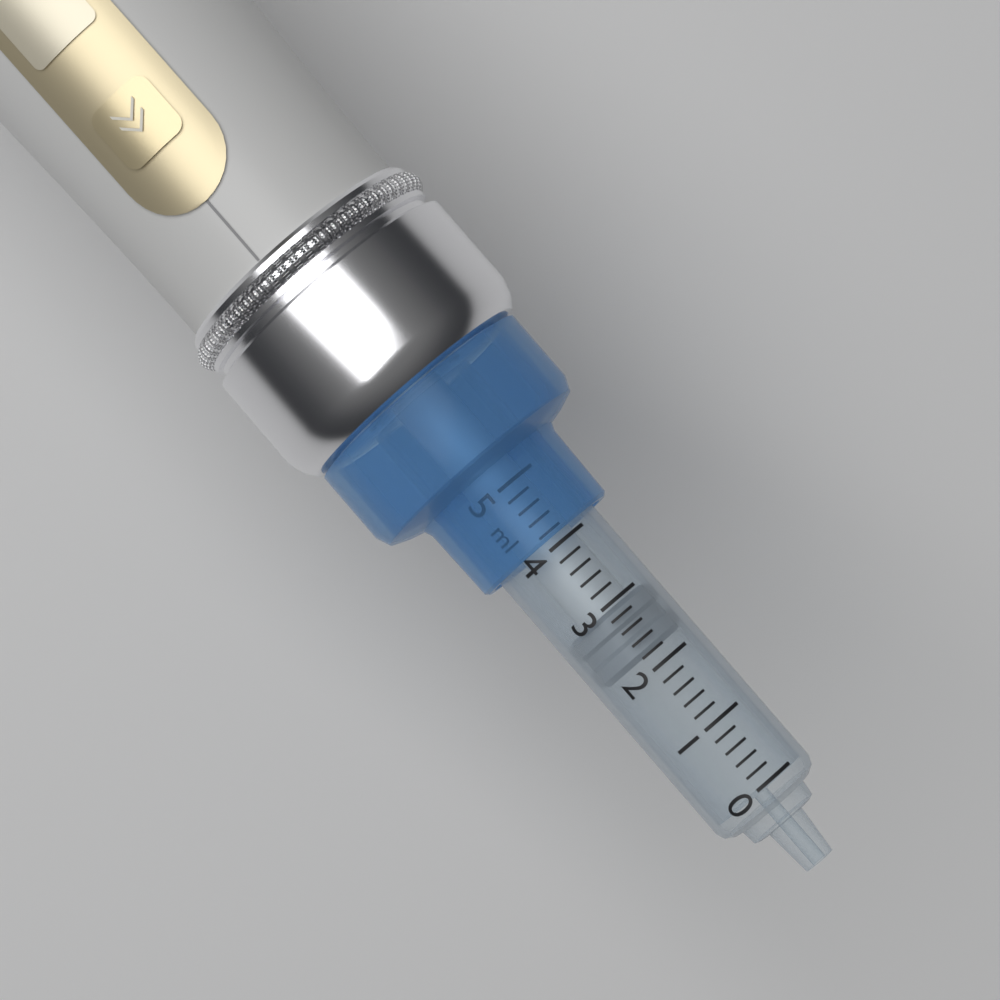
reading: 2.2 ml
